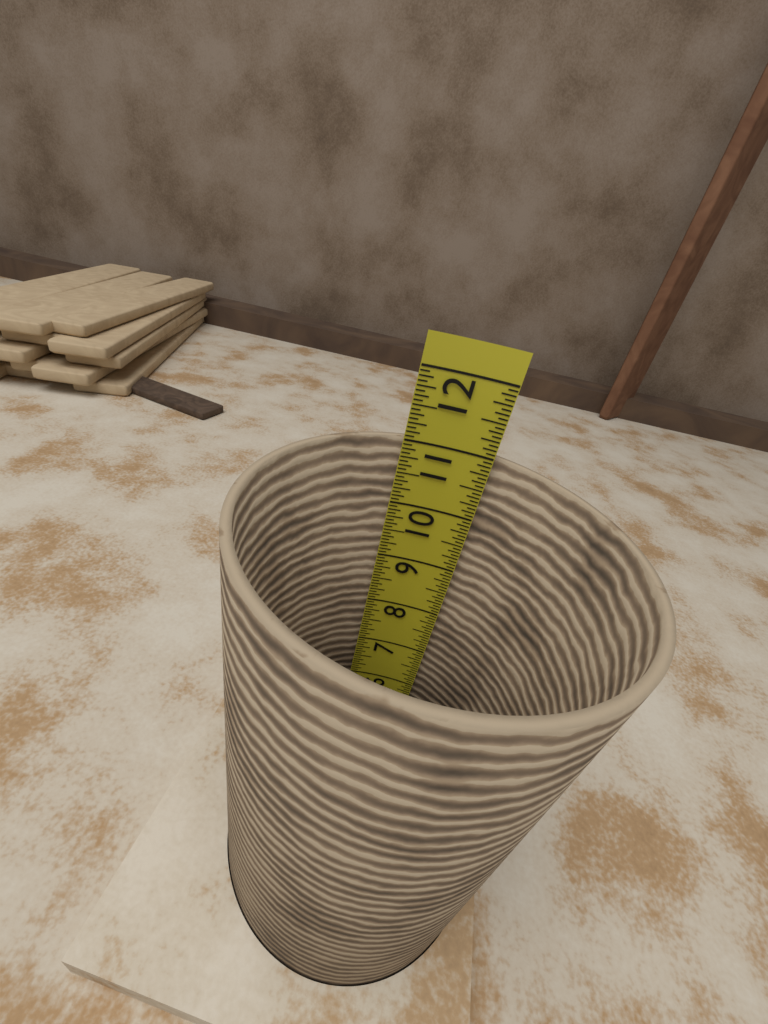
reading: 11.0000 in
